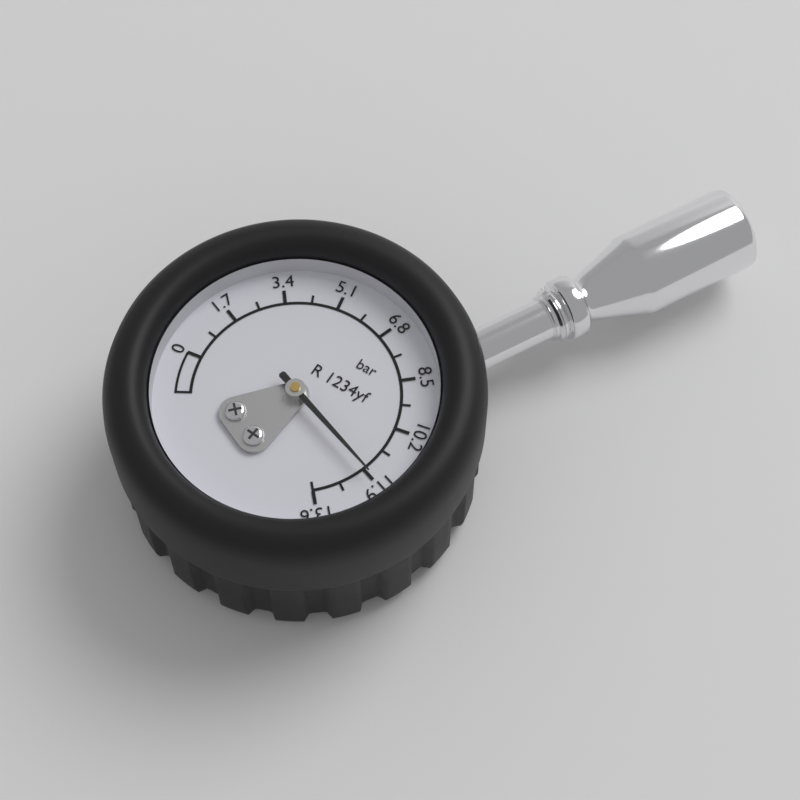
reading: 11.90 bar
